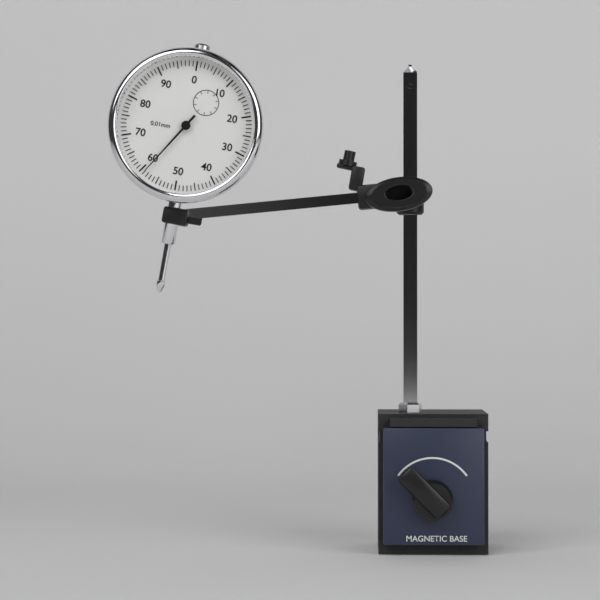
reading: 0.59 mm
